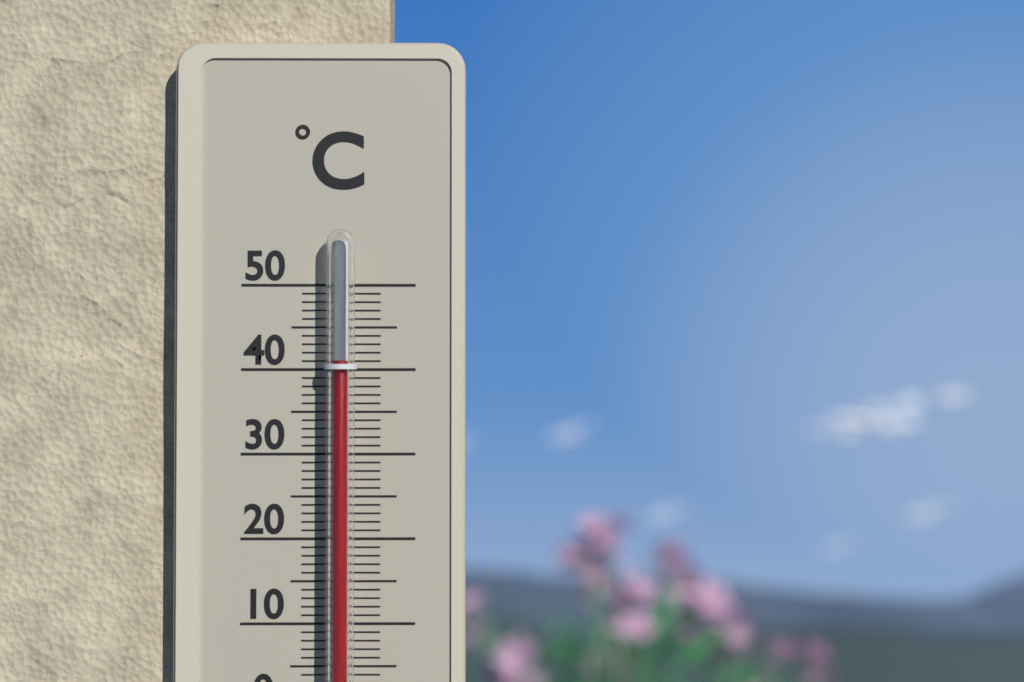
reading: 41 °C
